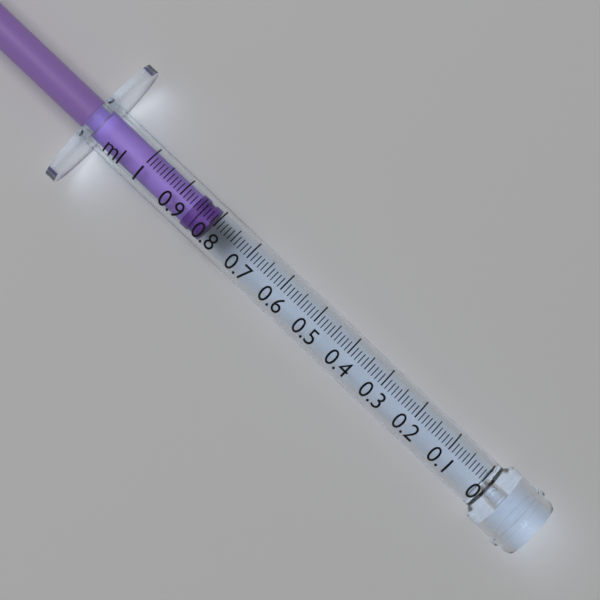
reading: 0.81 ml
